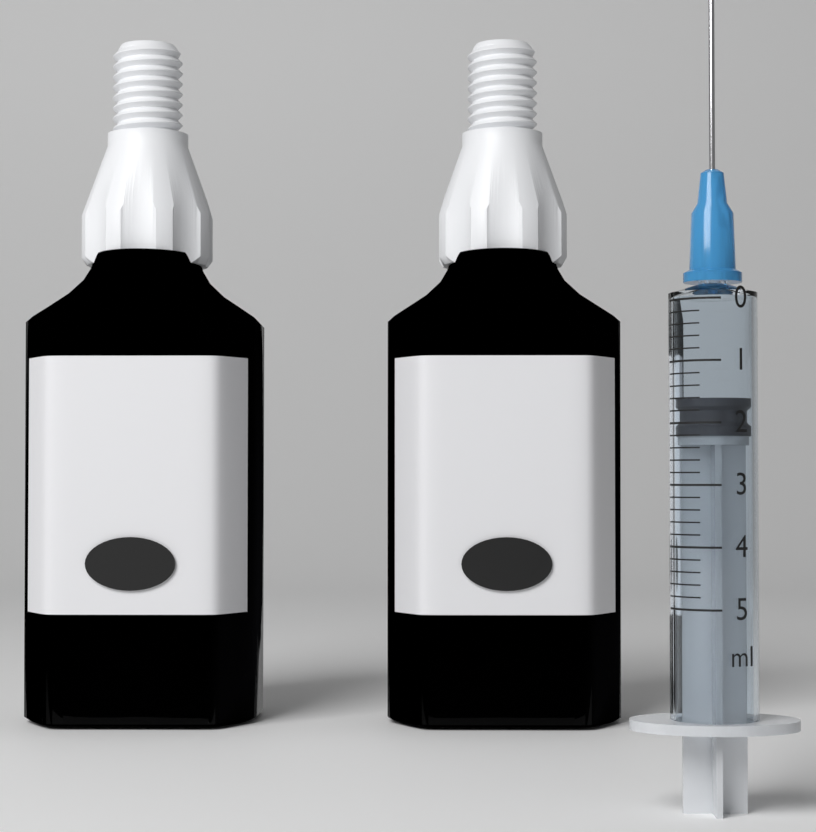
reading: 1.6 ml
